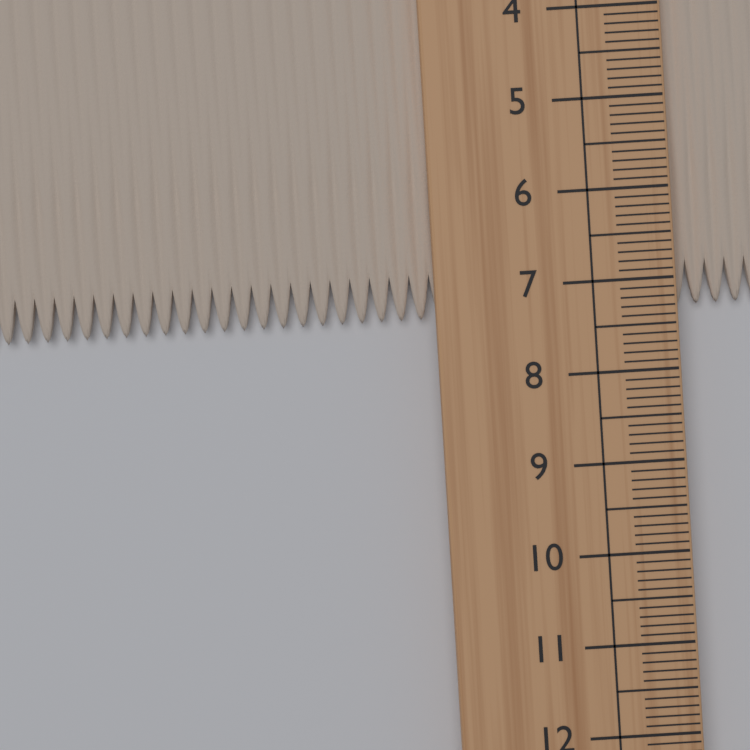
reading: 7.3 cm
